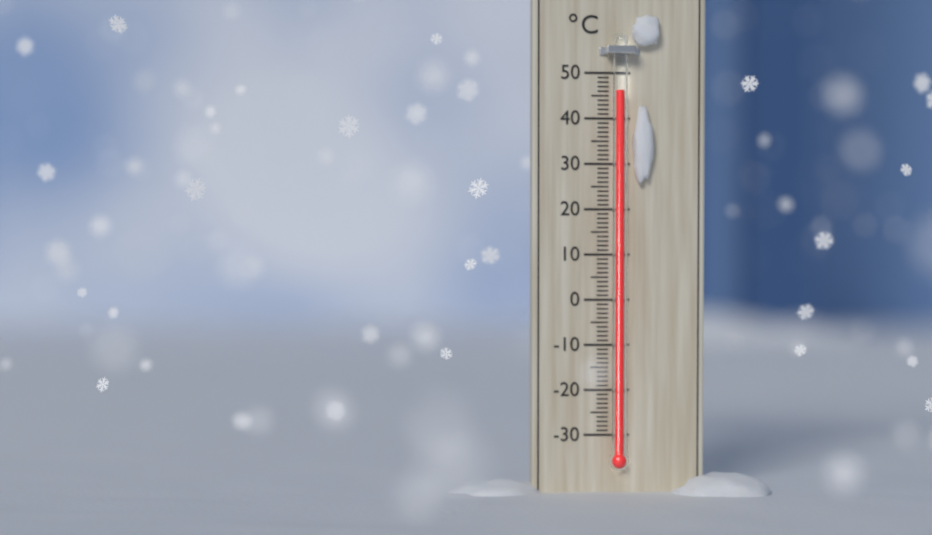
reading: 46 °C
